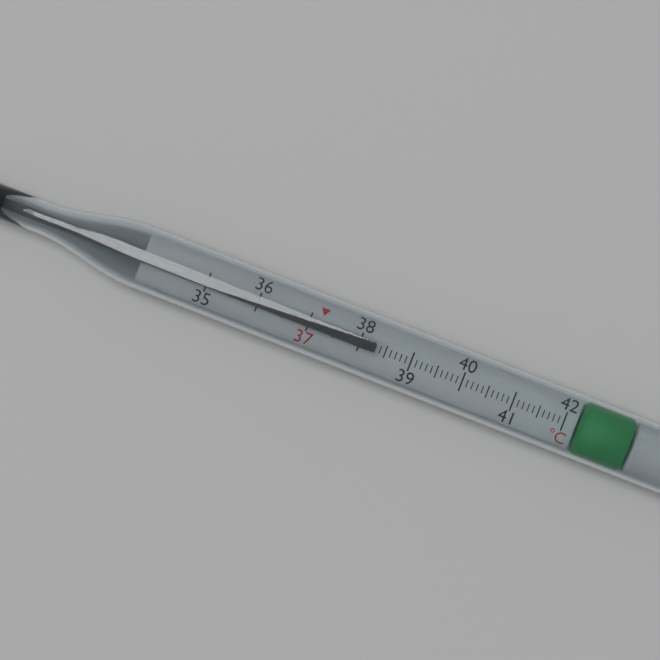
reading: 38.3 °C
